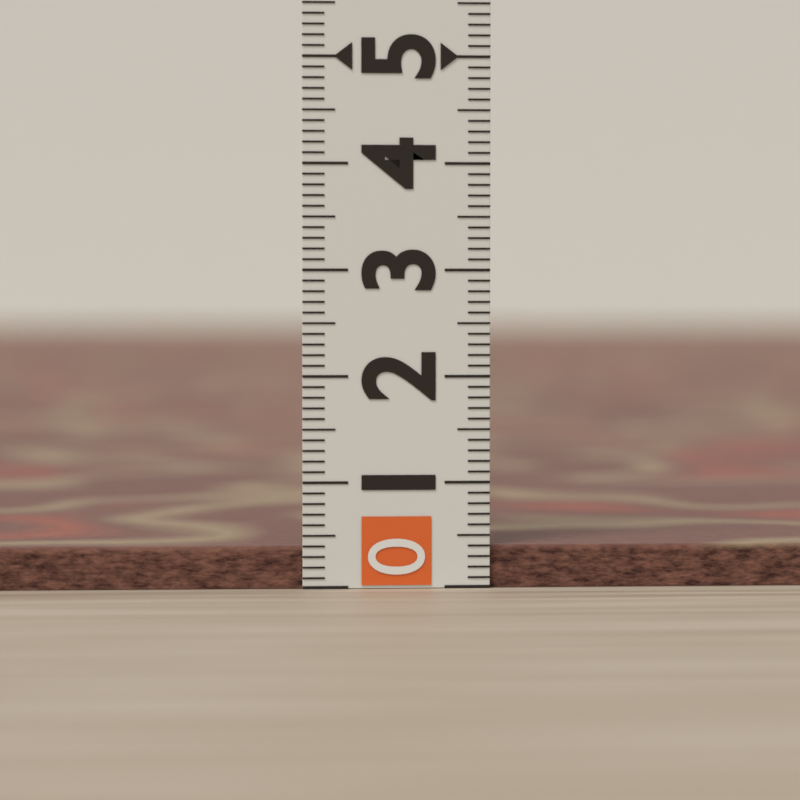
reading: 0.4 (no unit)
